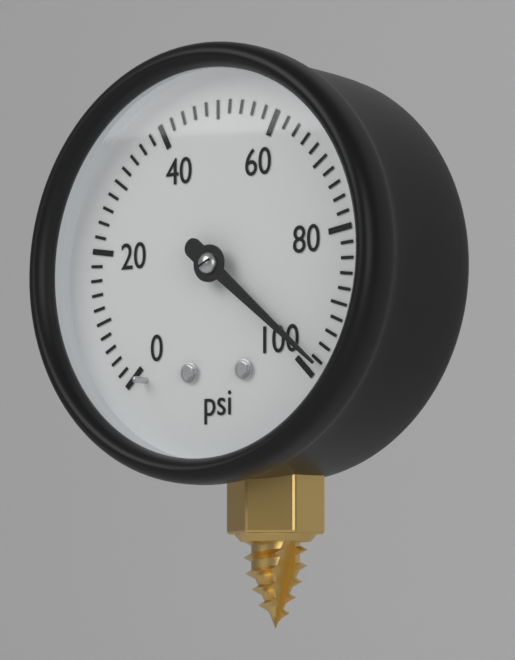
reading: 98 psi
